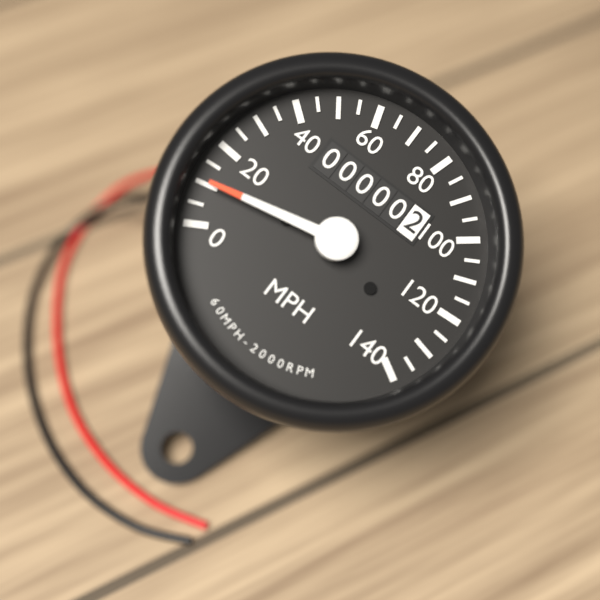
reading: 10 MPH
